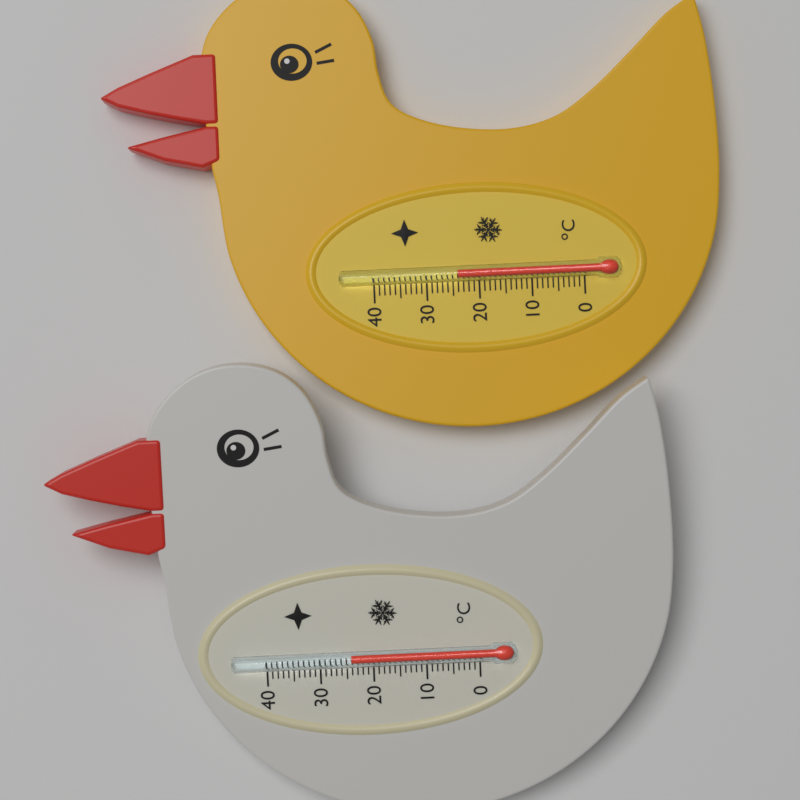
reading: 24 °C
